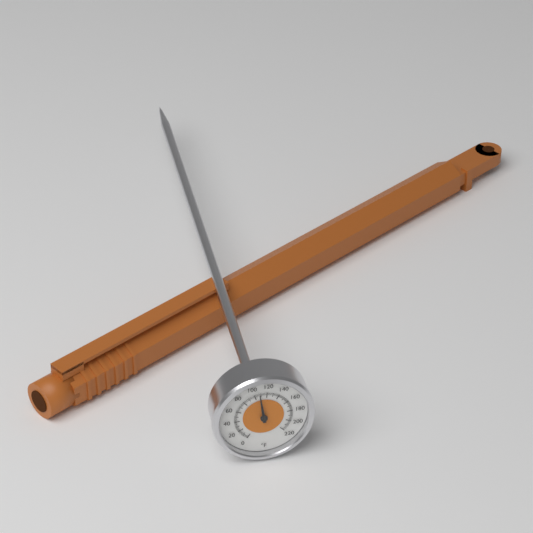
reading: 108 °F
